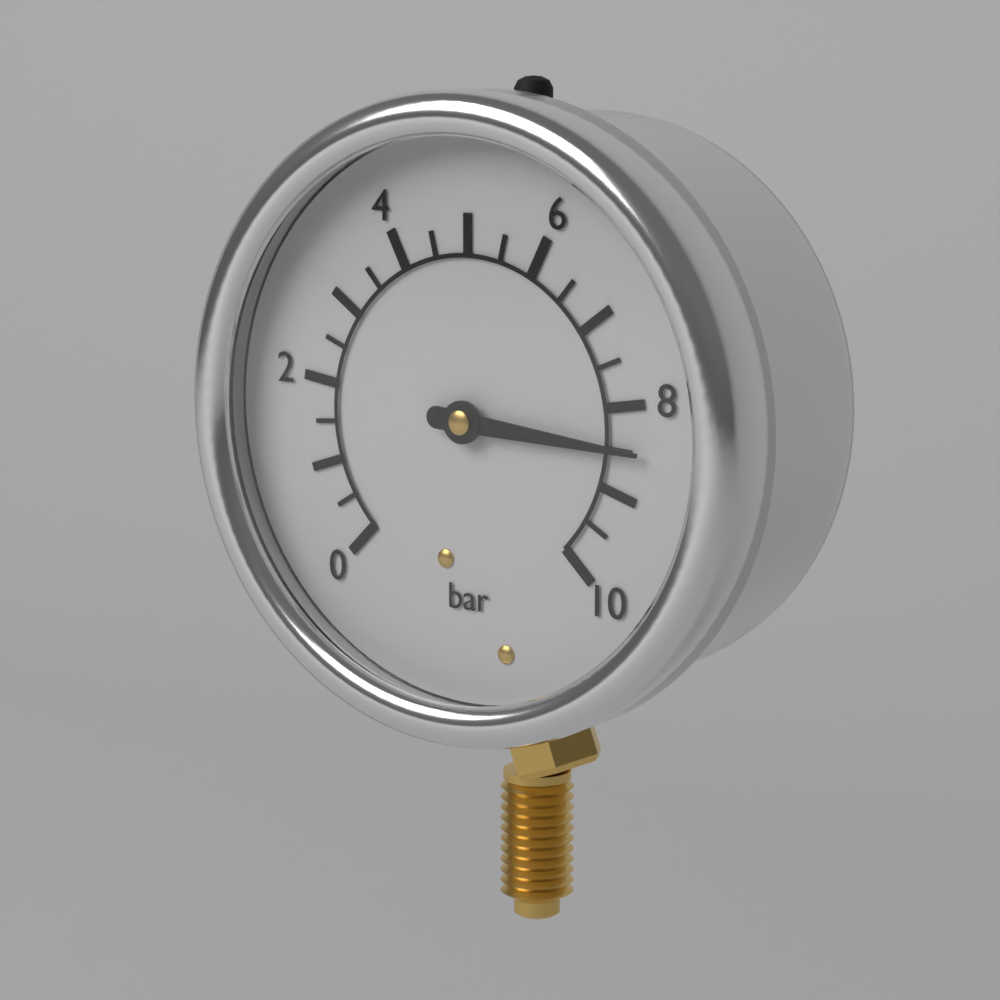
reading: 8.5 bar
